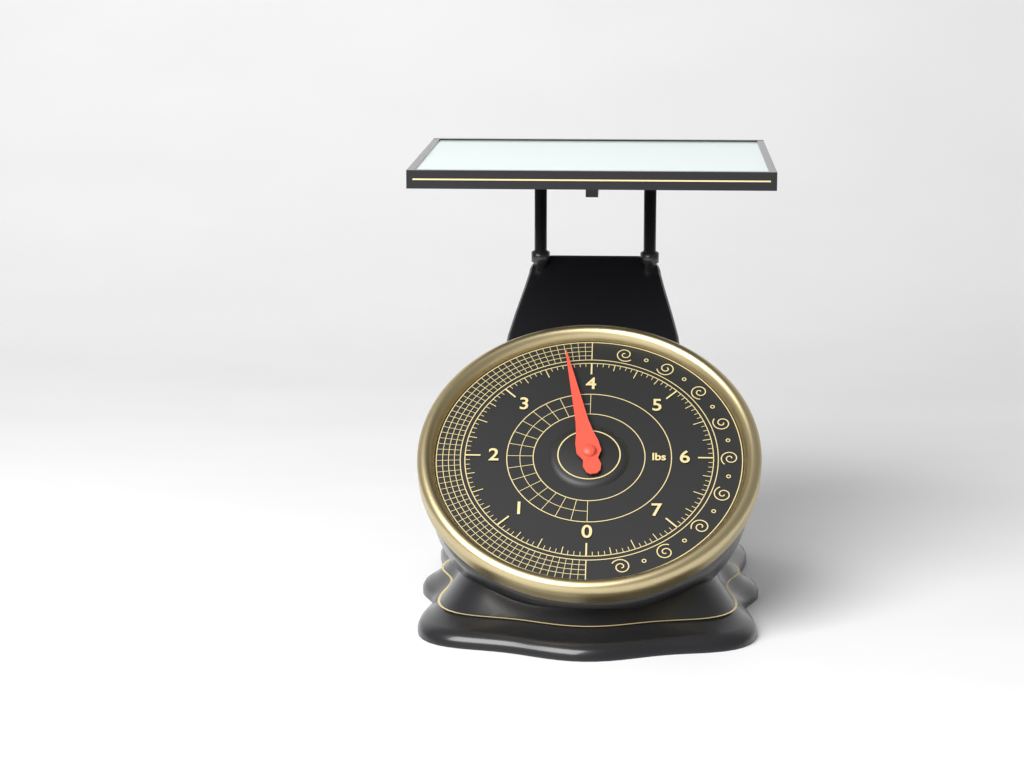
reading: 3.7500 lbs
